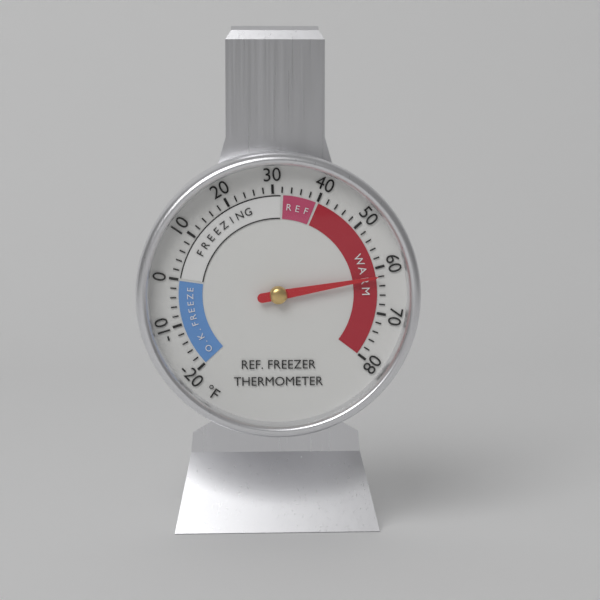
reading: 62 °F
